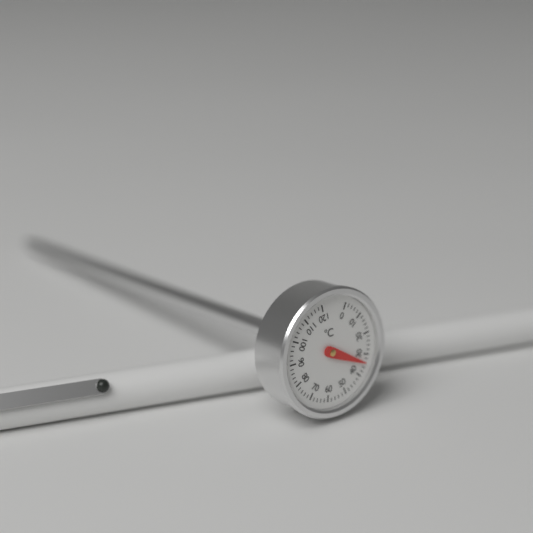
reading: 34 °C
